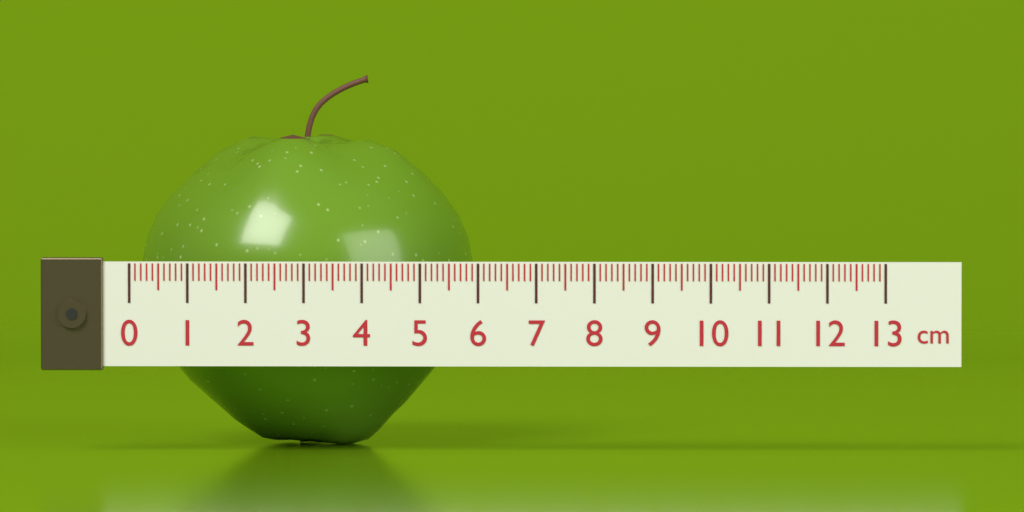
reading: 5.8 cm
